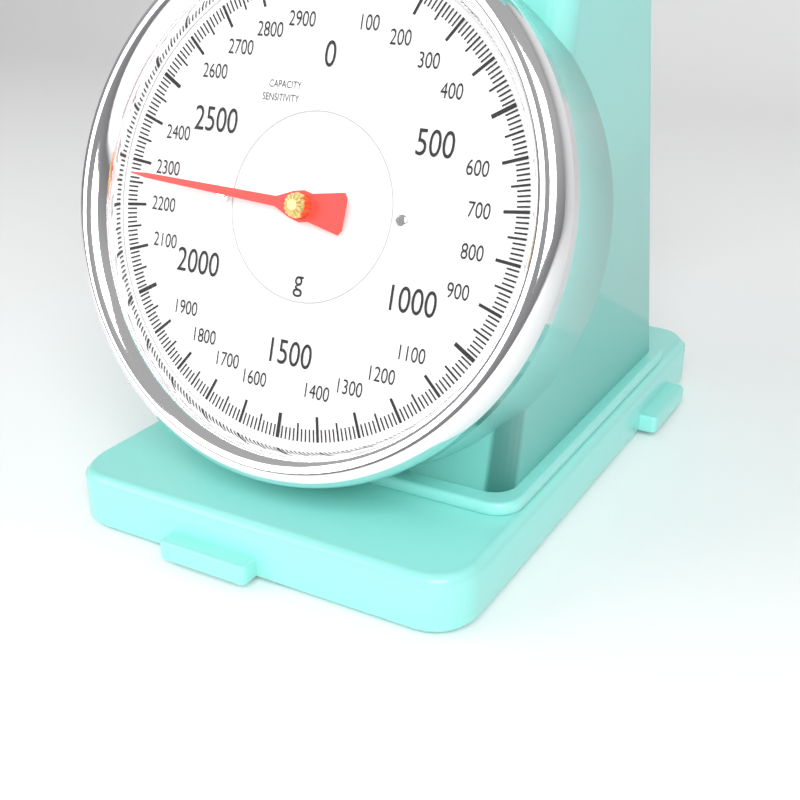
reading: 2270 g
